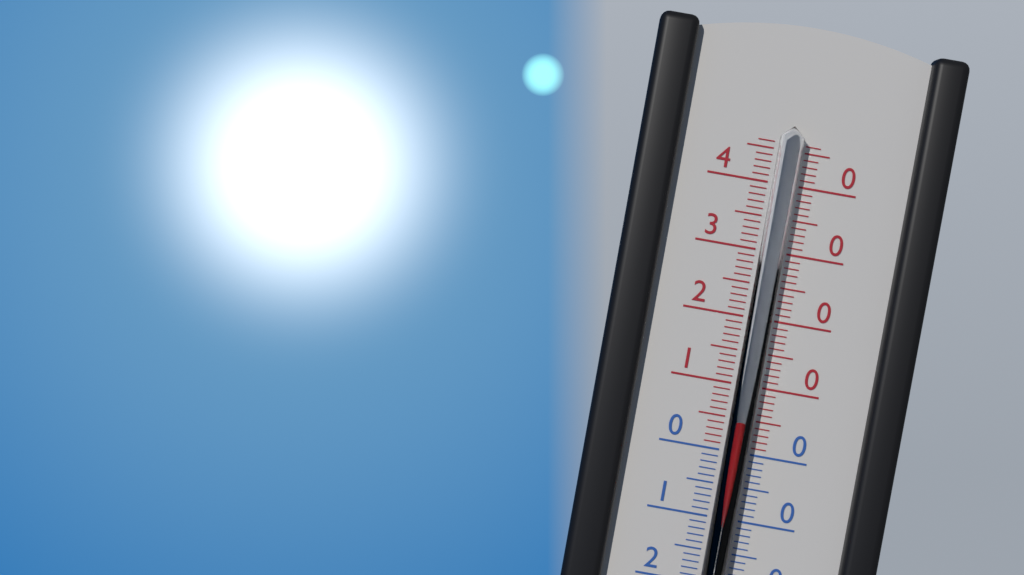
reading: 5 °C
